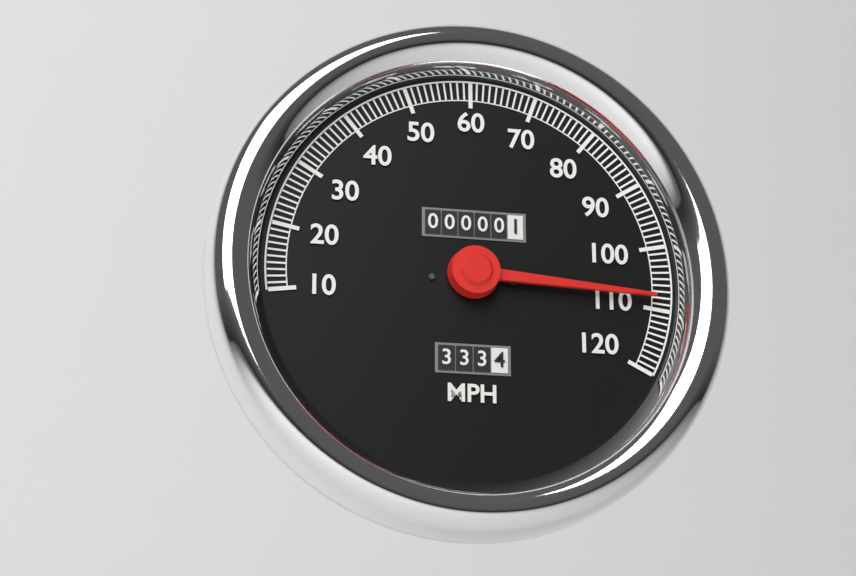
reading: 108 MPH
